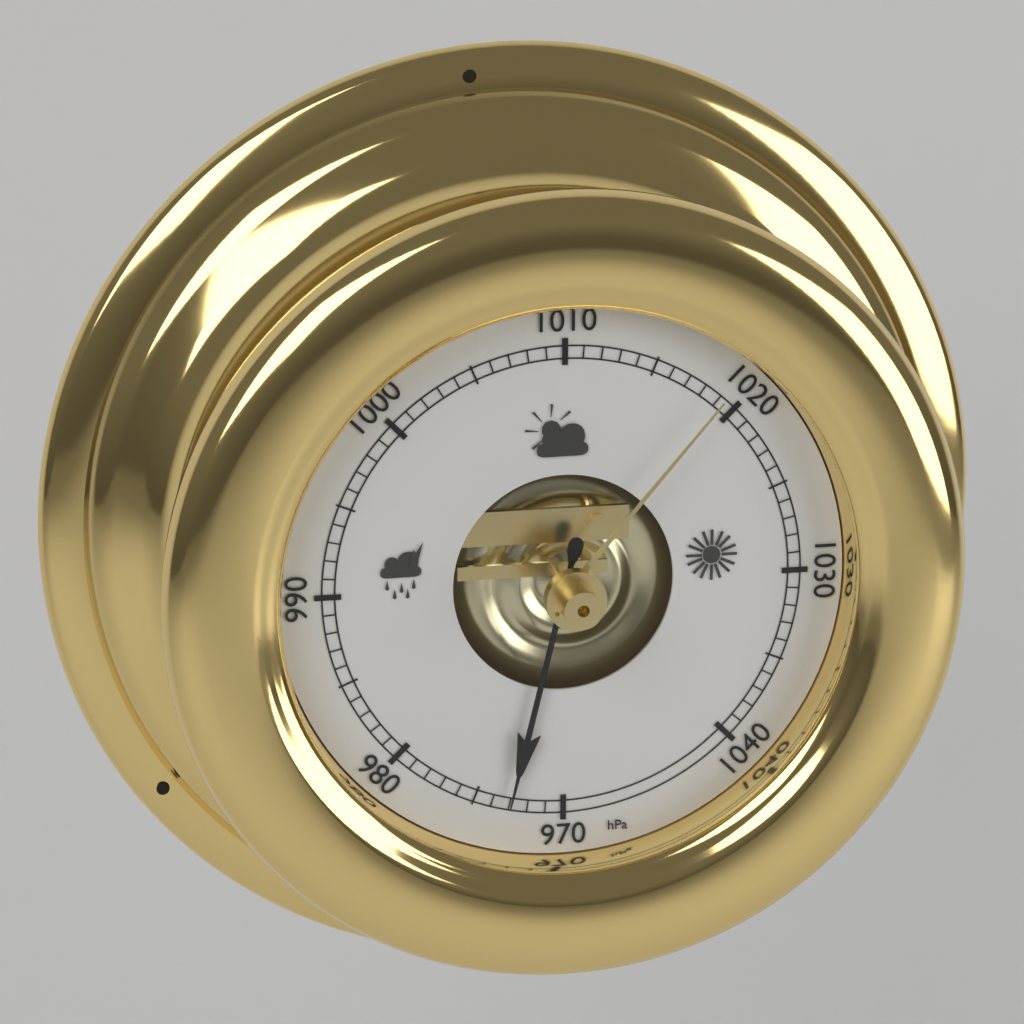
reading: 973 hPa
